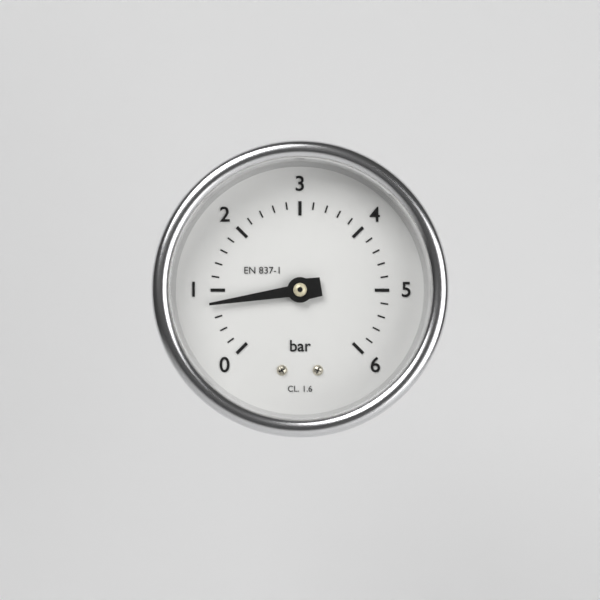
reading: 0.8 bar
